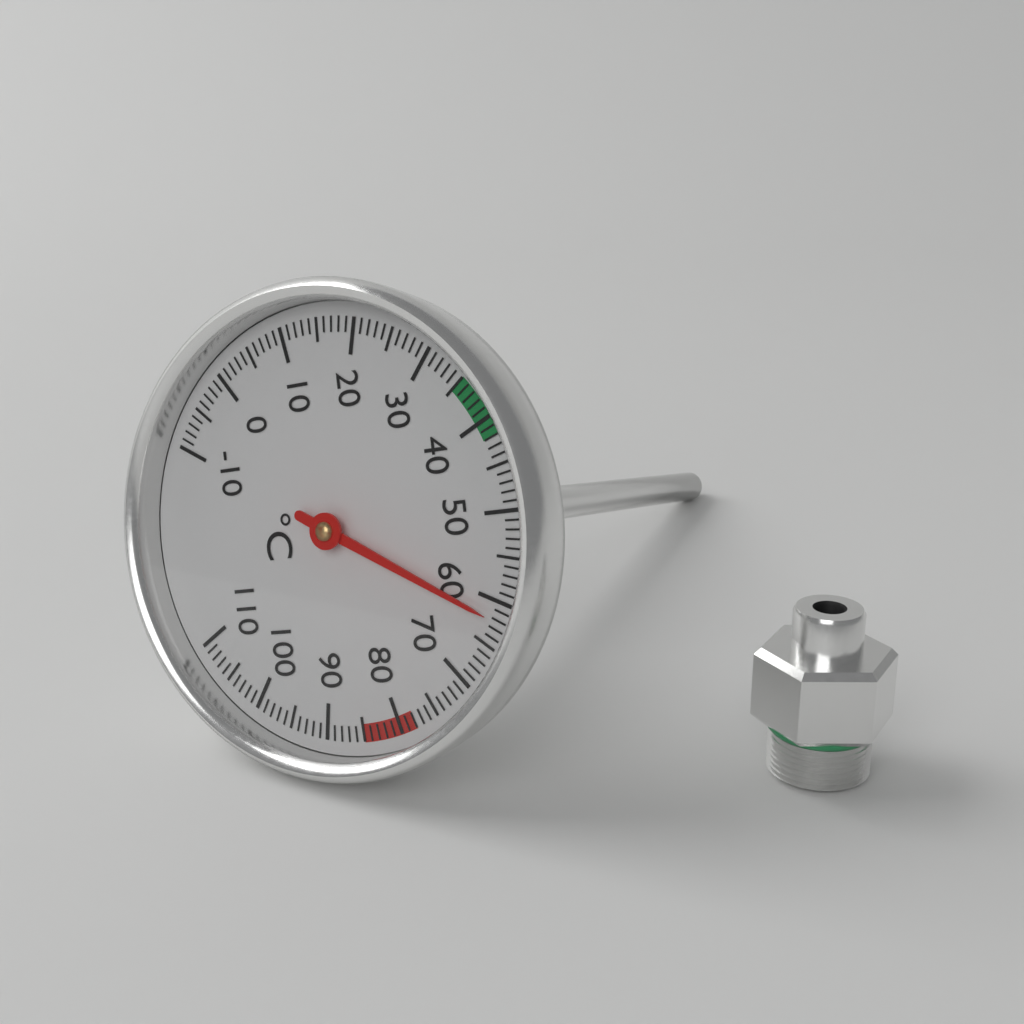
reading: 62 °C
